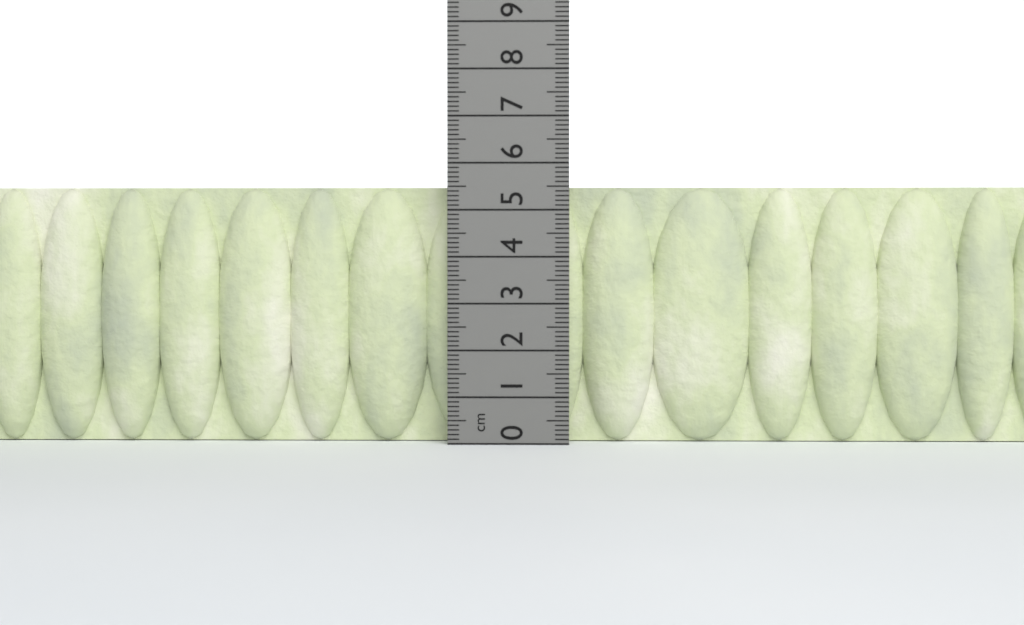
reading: 5.5 cm
